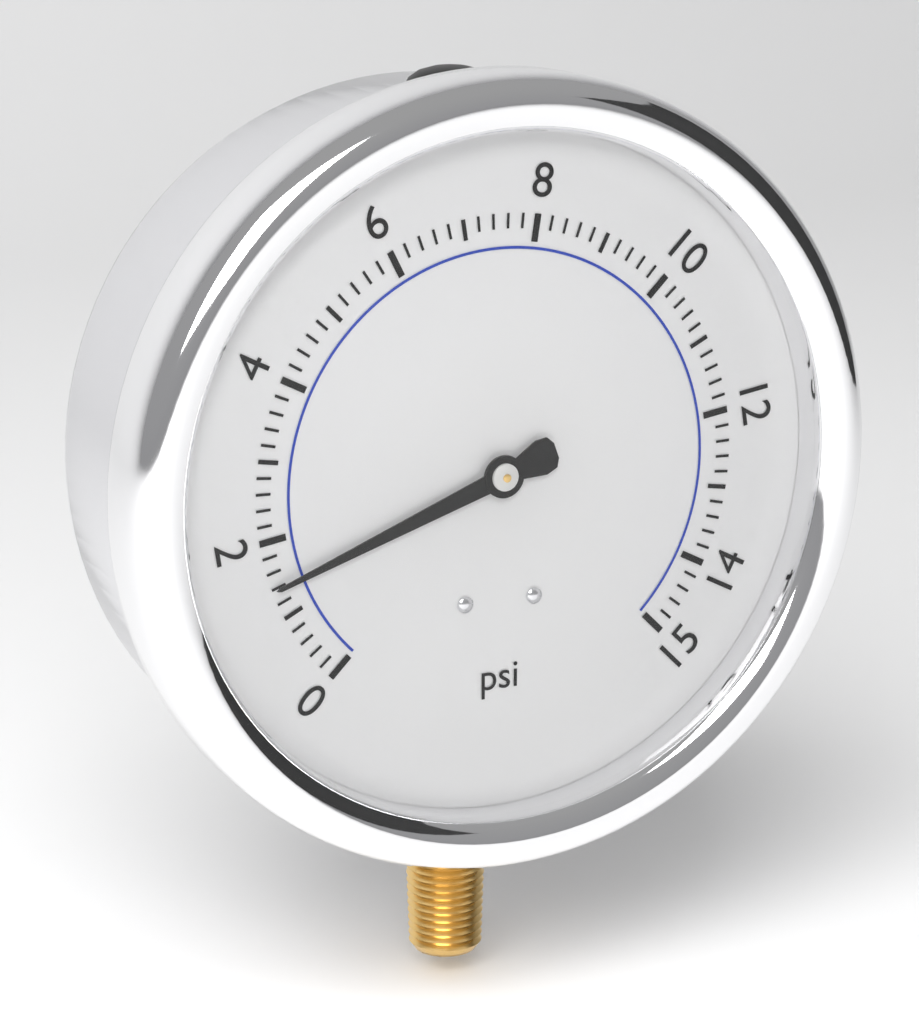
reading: 1.4 psi
